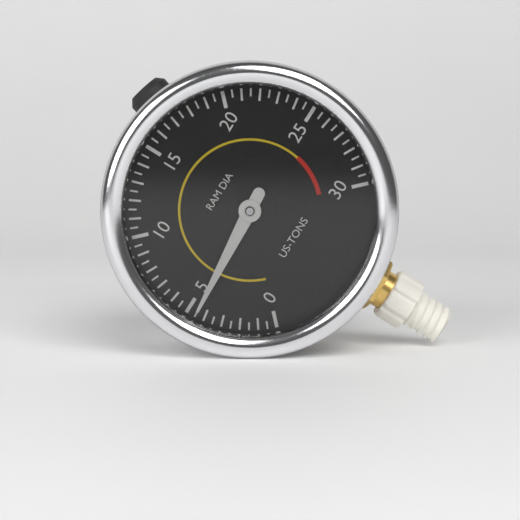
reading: 4.5 US-TONS
